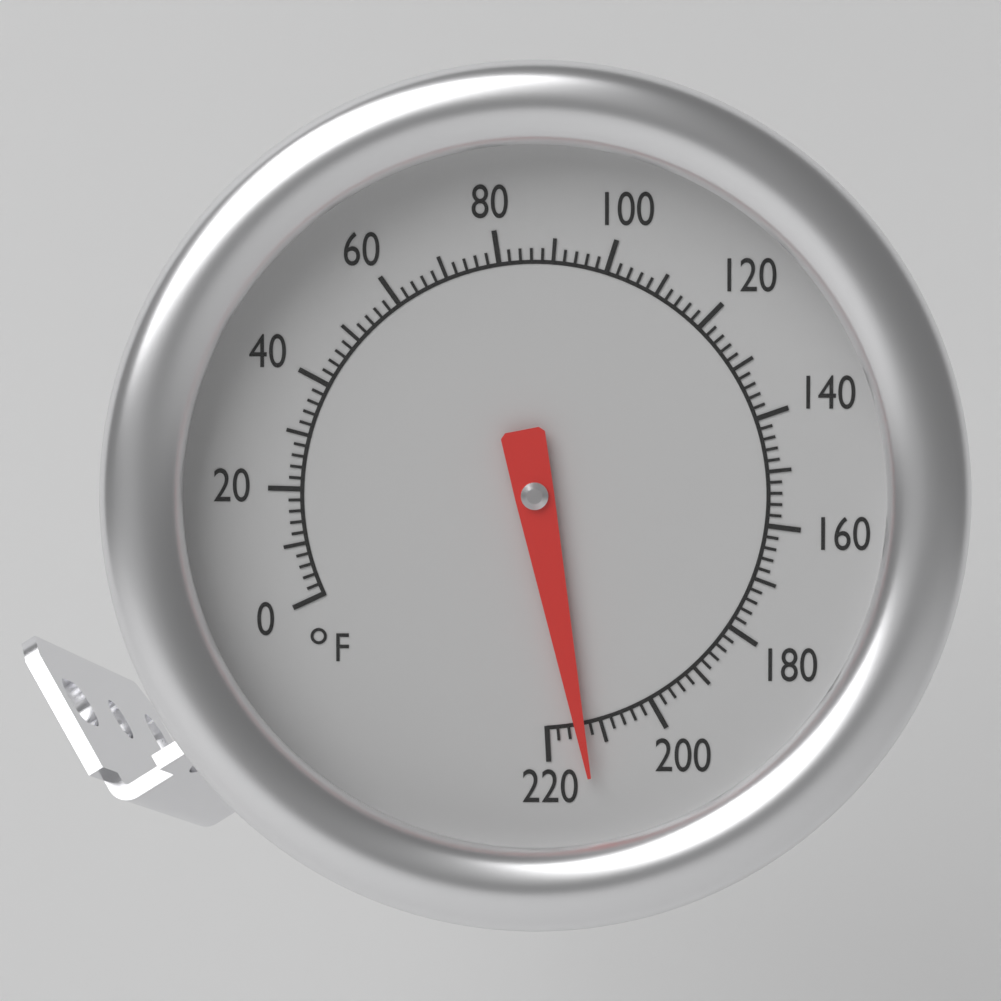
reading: 214 °F
